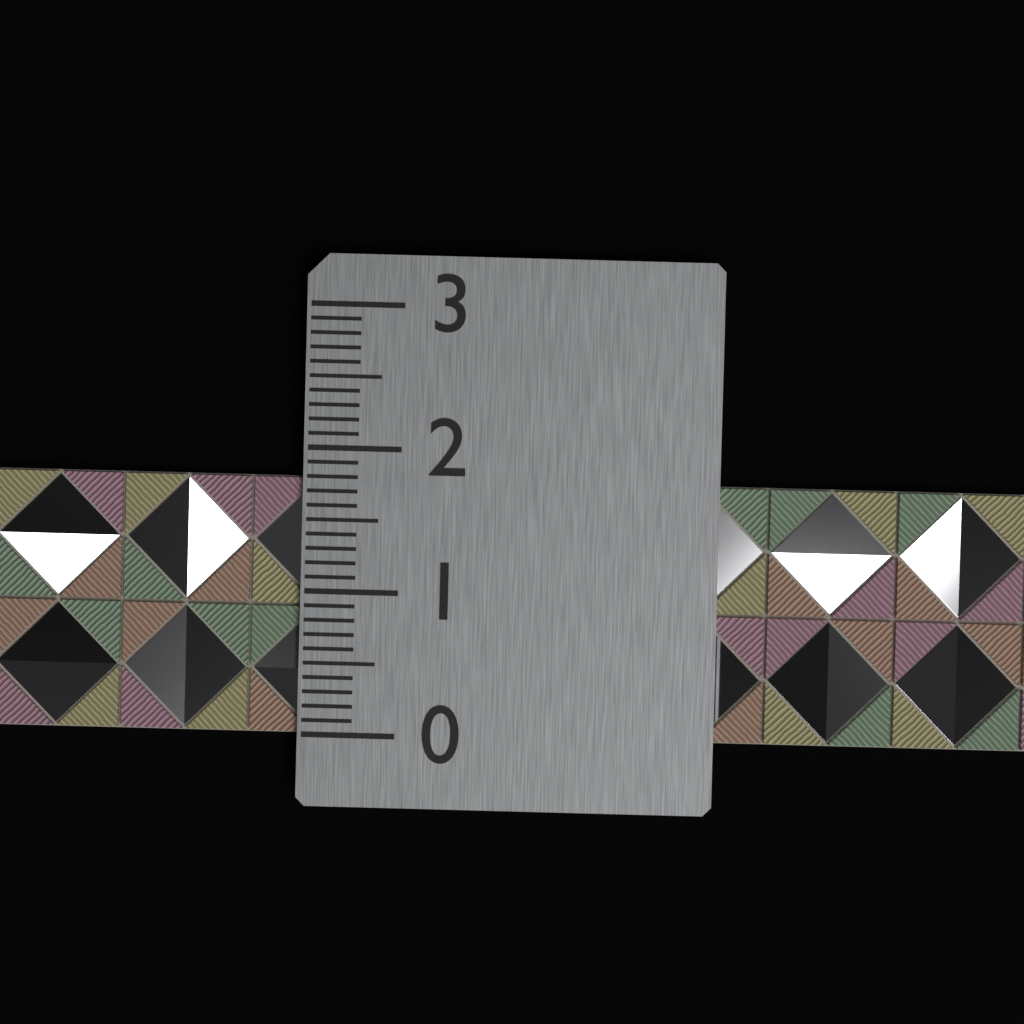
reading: 1.8 (no unit)
